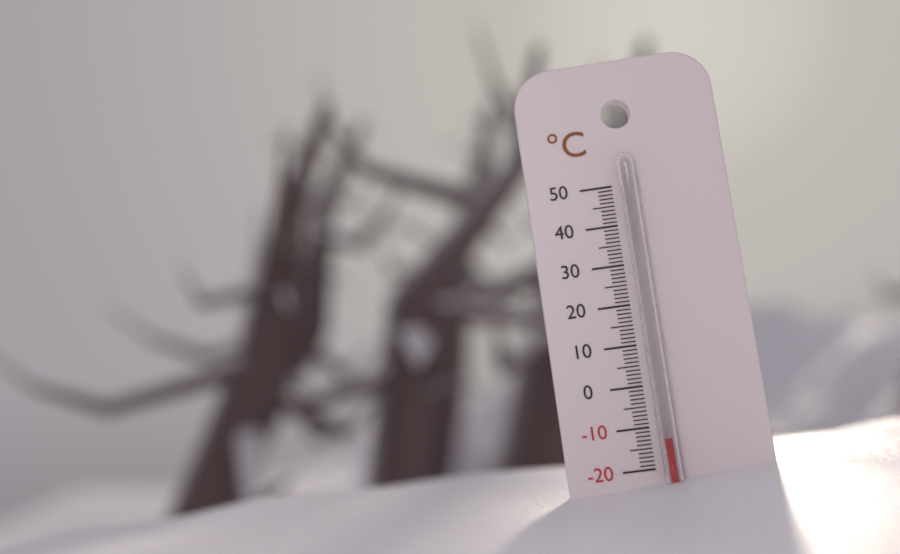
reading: -13 °C
